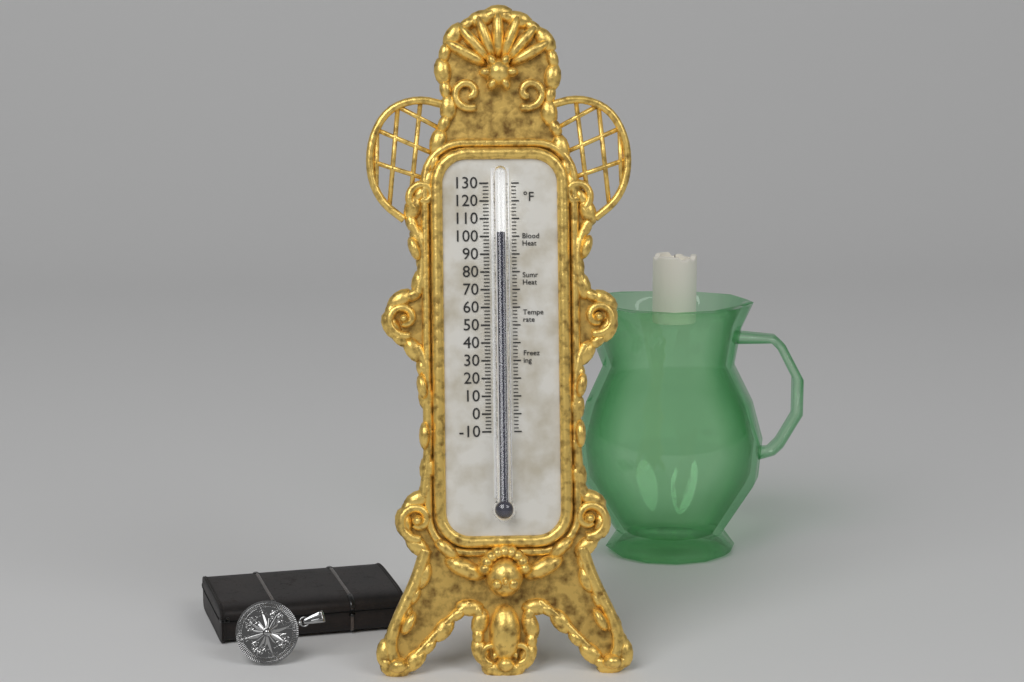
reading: 102 °F
